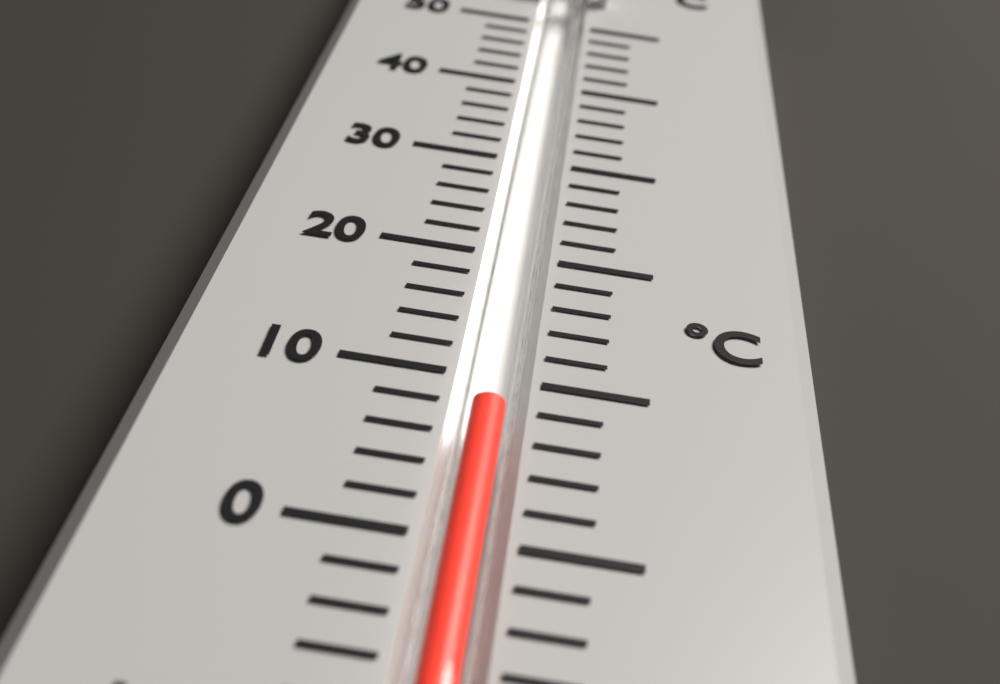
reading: 8 °C
